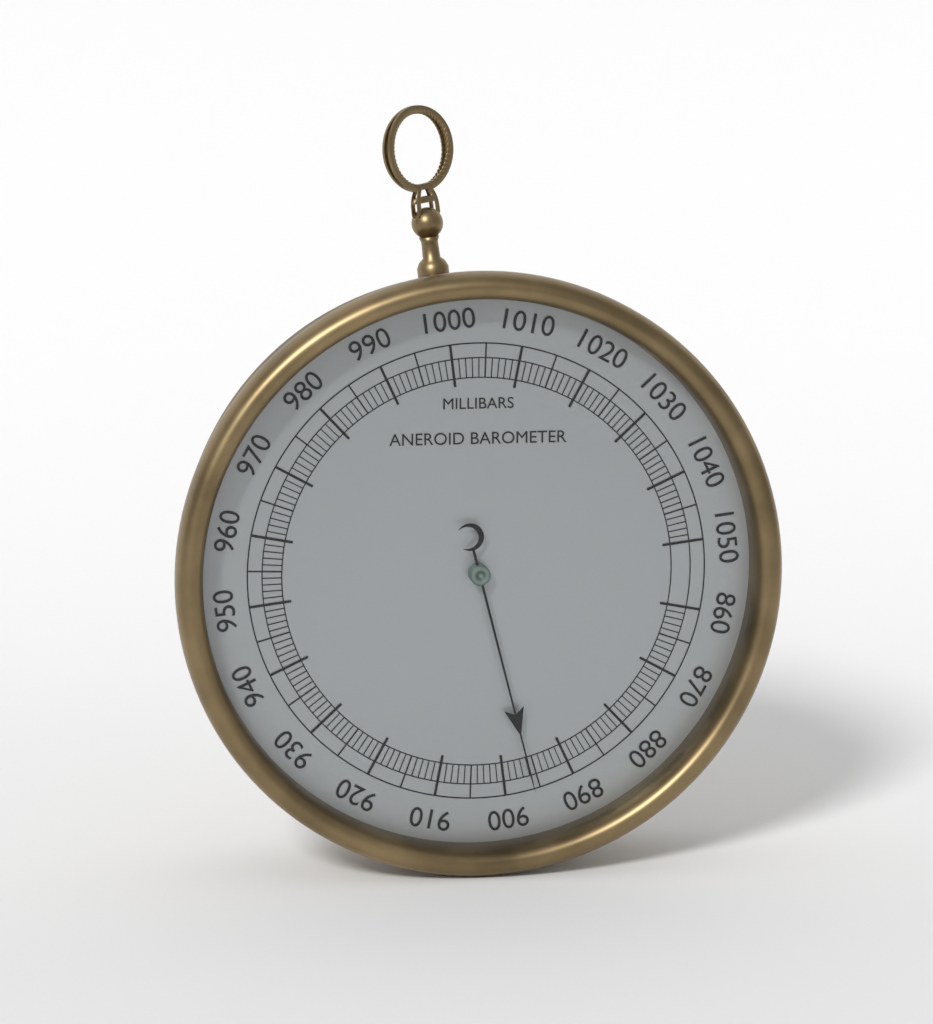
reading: 896 mbar
